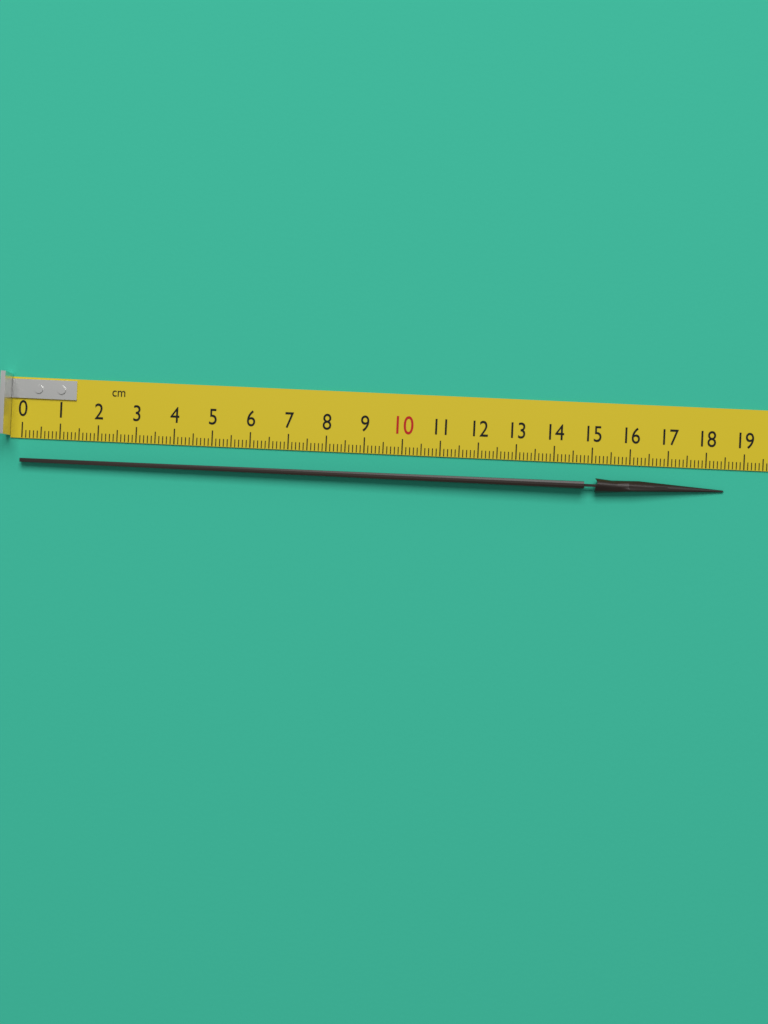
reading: 18.5 cm
